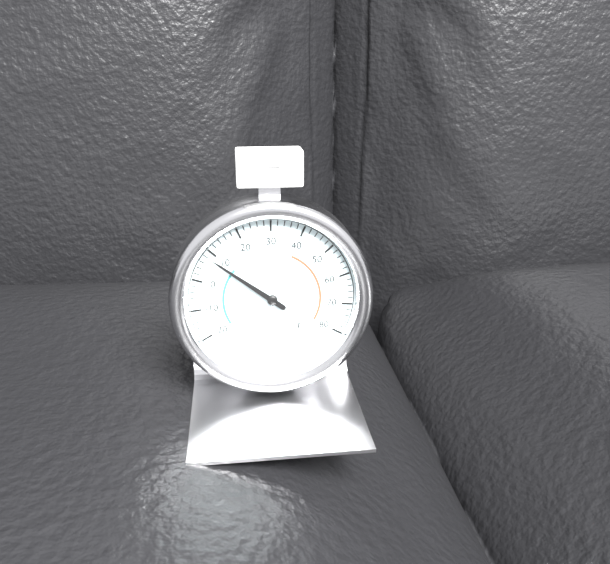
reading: 8 °F
